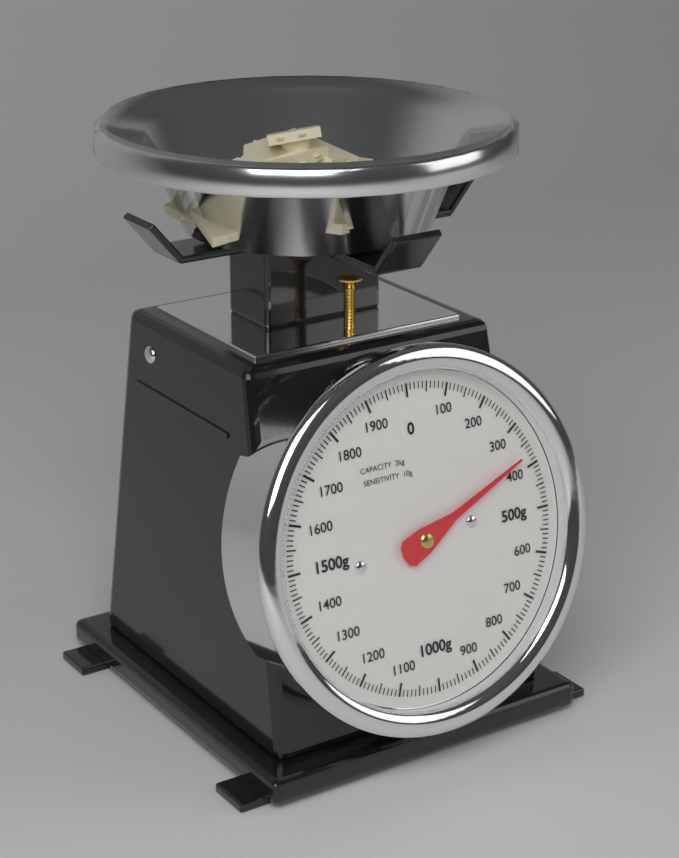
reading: 370 g
